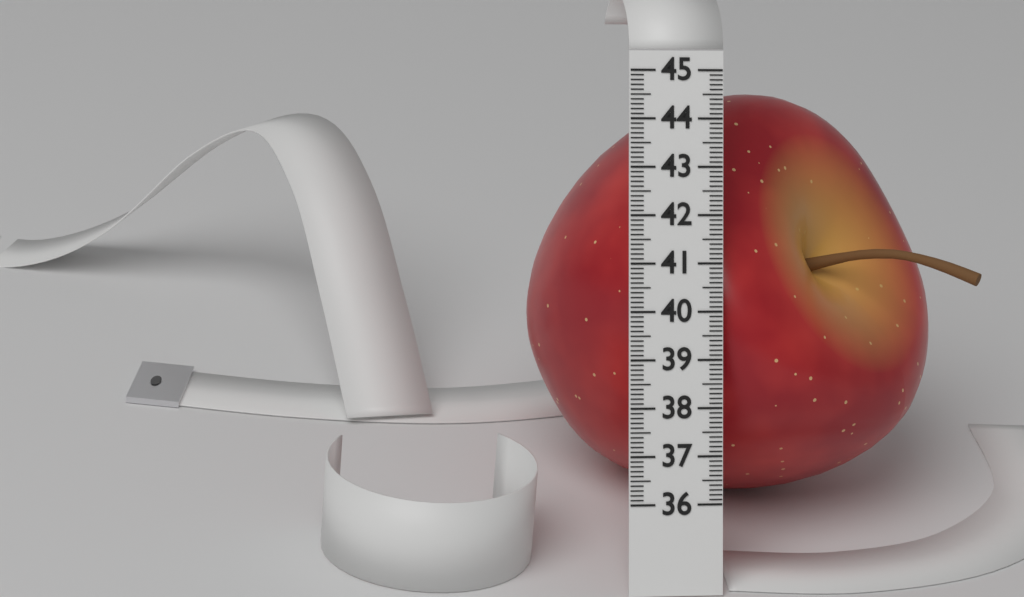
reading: 44.6 (no unit)
